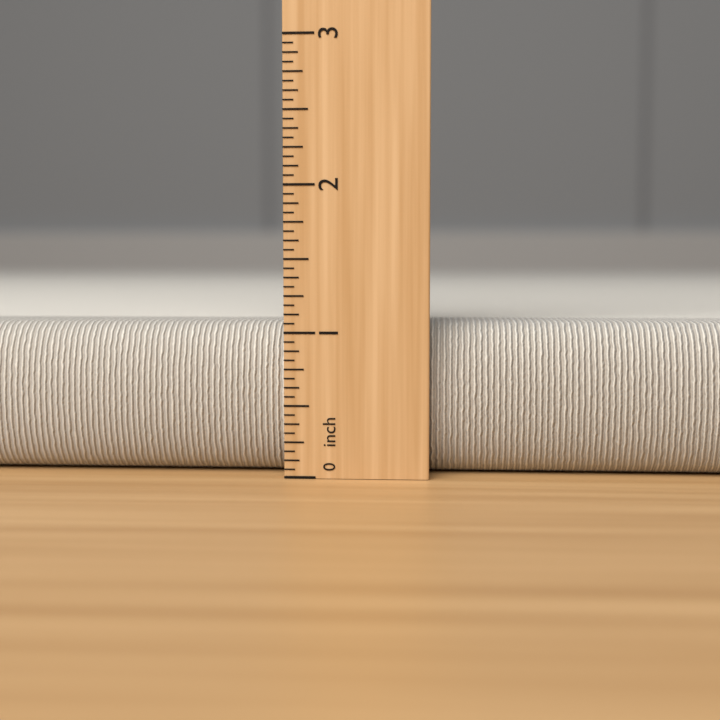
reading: 1.0625 inch
